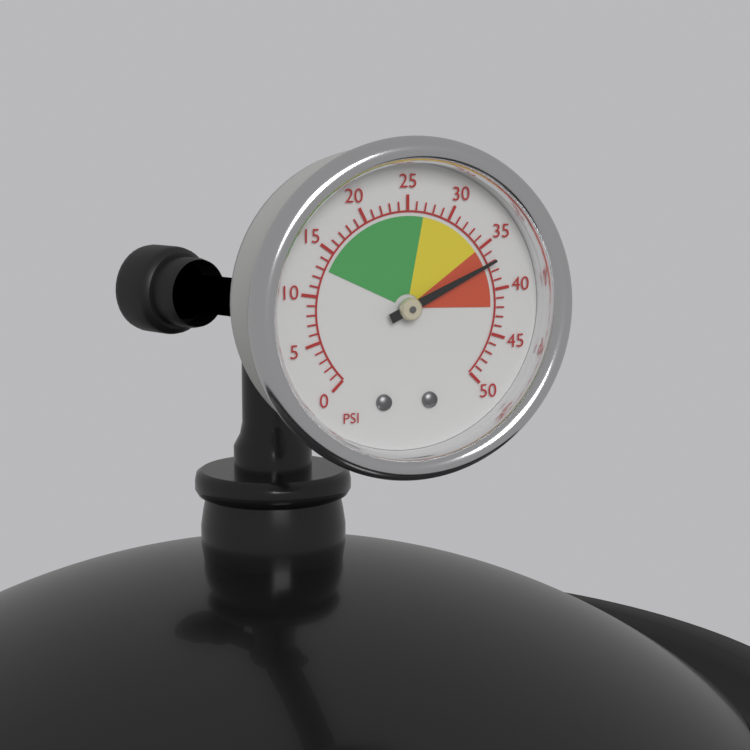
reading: 37 psi
